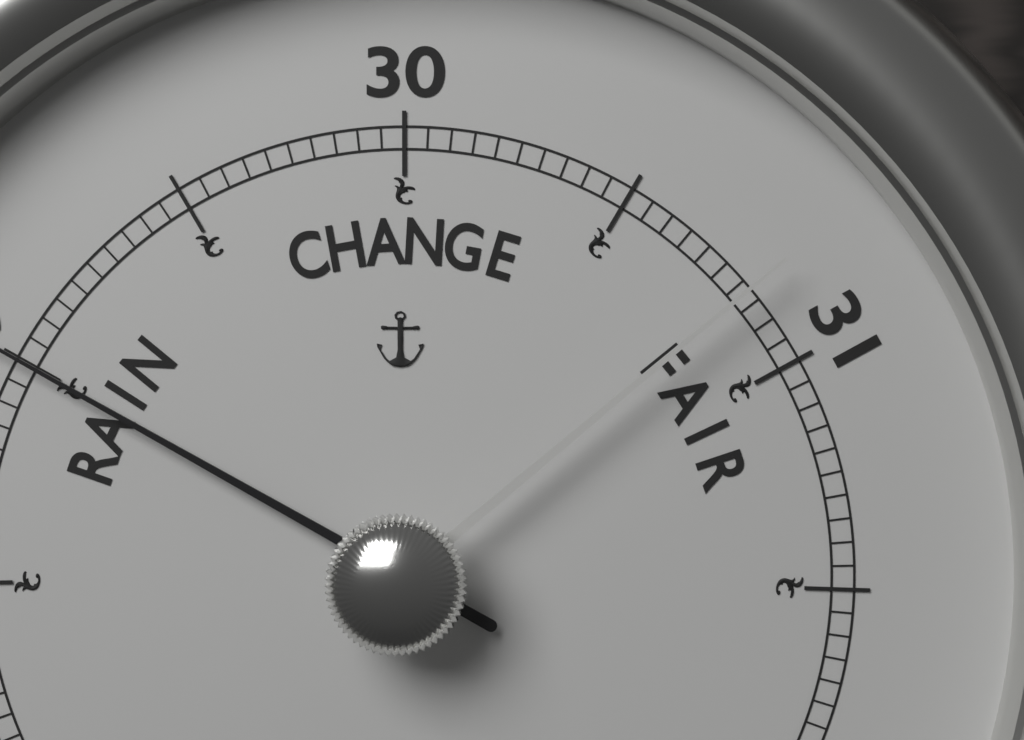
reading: 29.00 (no unit)
